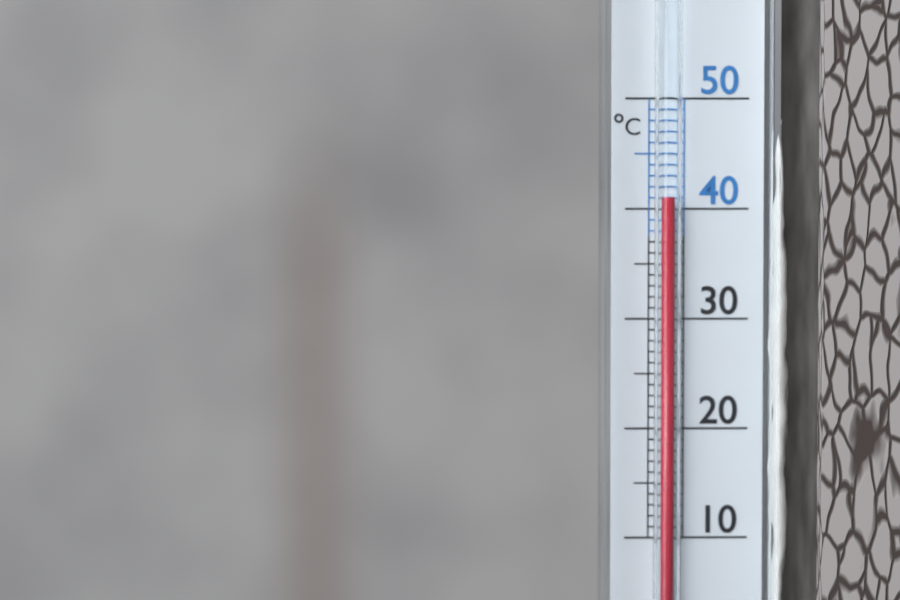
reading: 41 °C
